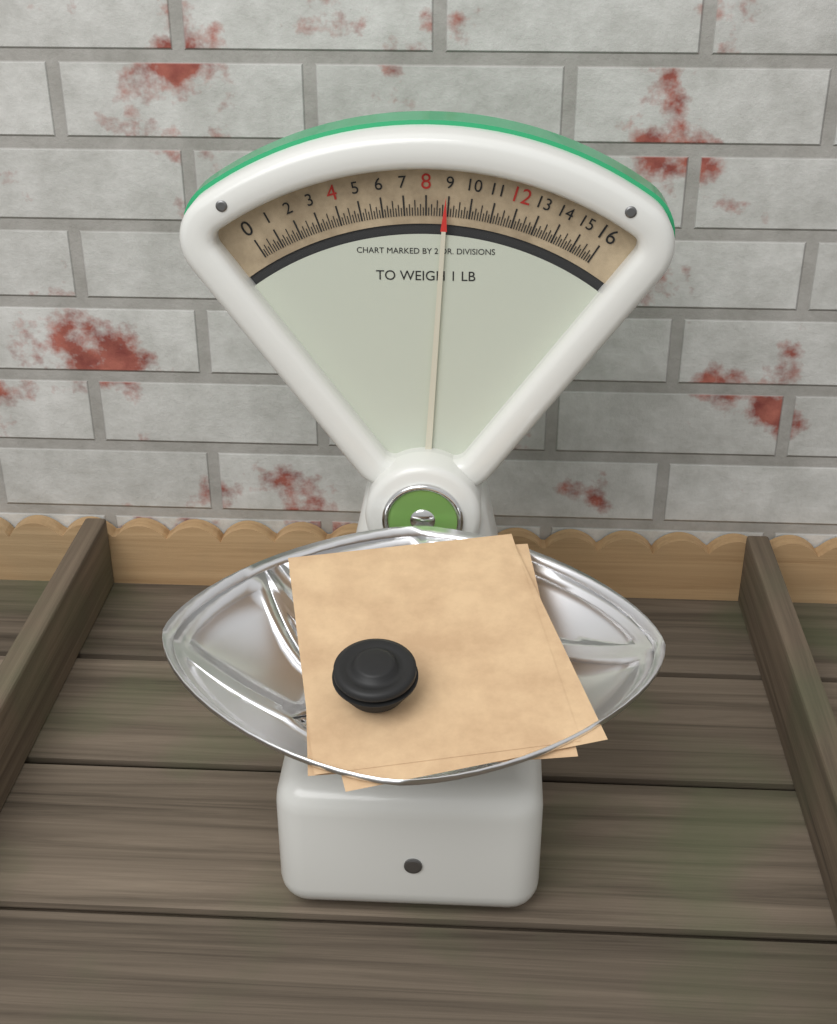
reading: 8.875 oz
